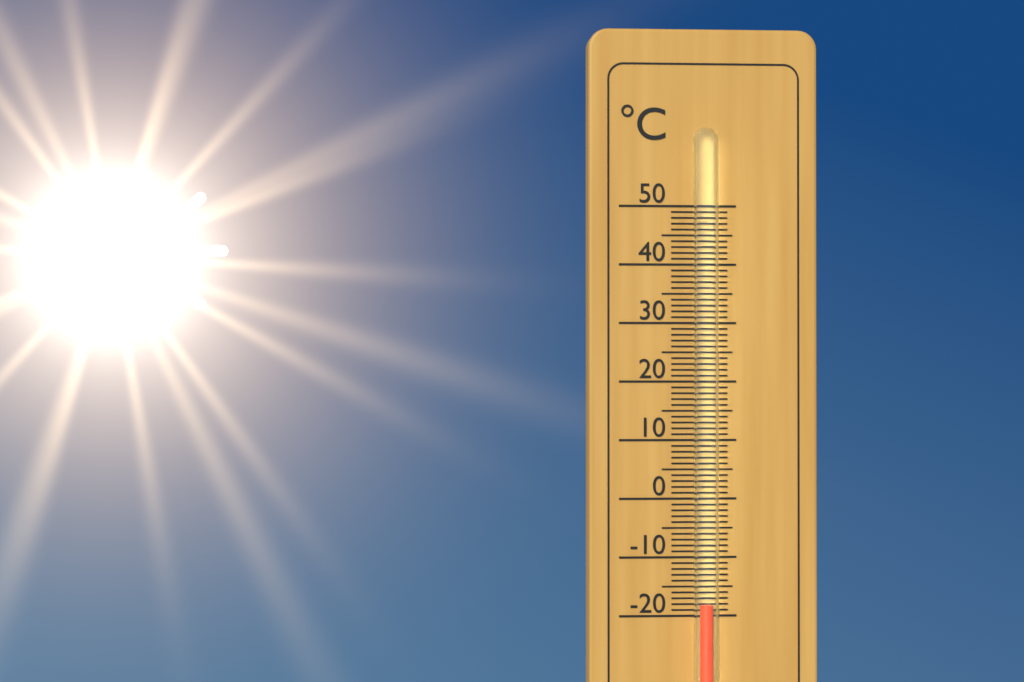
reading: -18 °C
